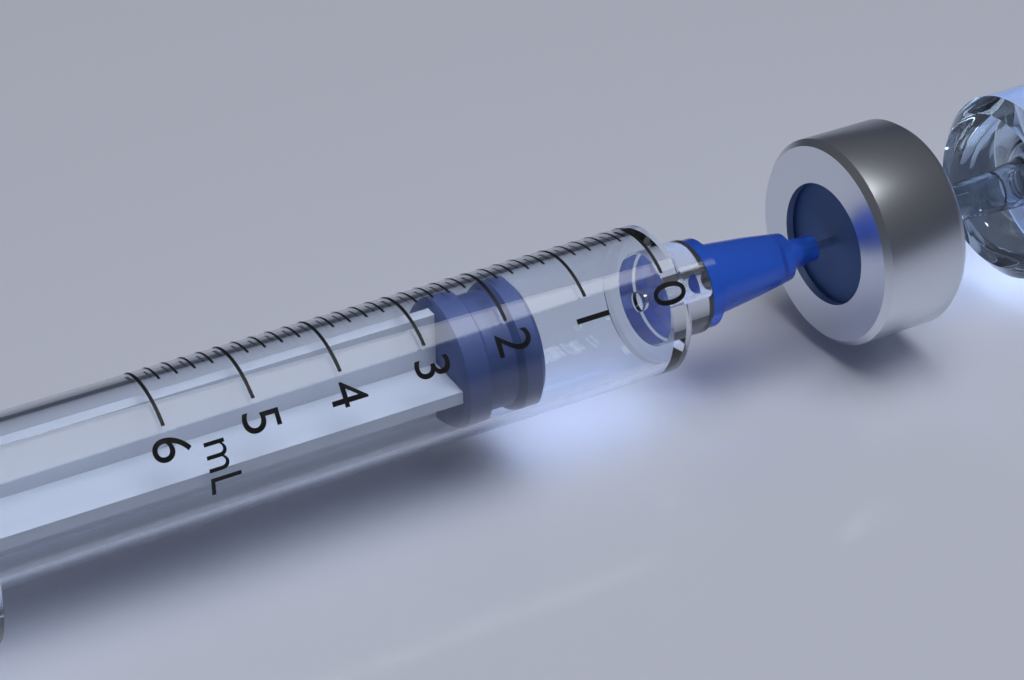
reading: 1.6 mL
